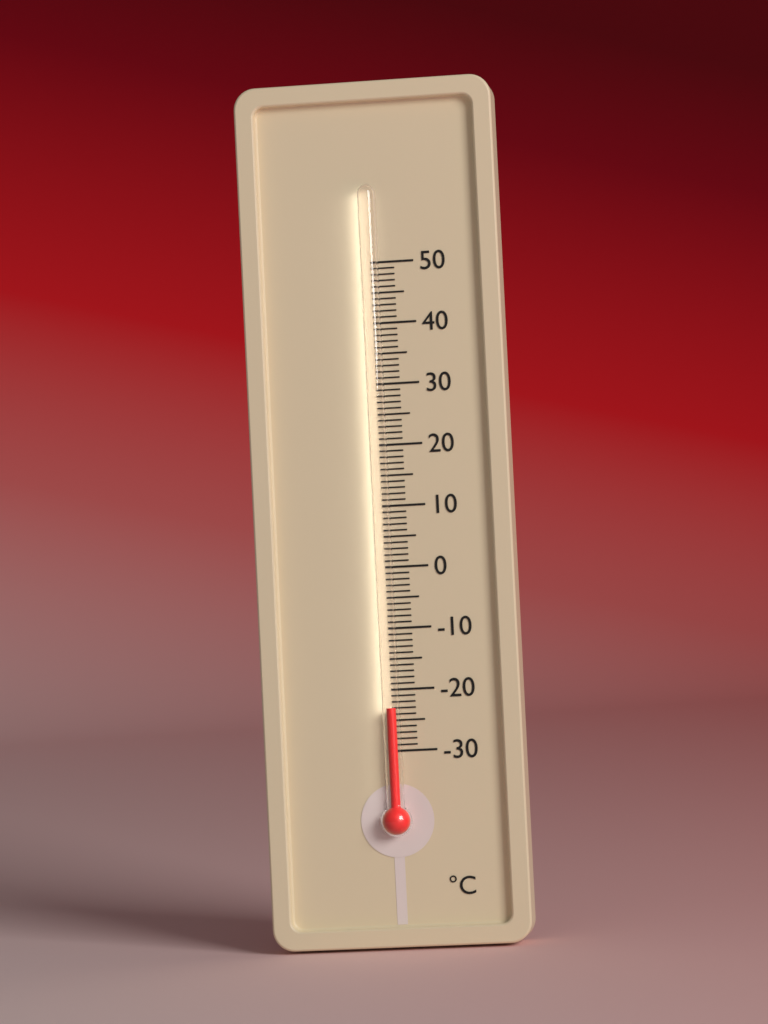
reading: -23 °C
